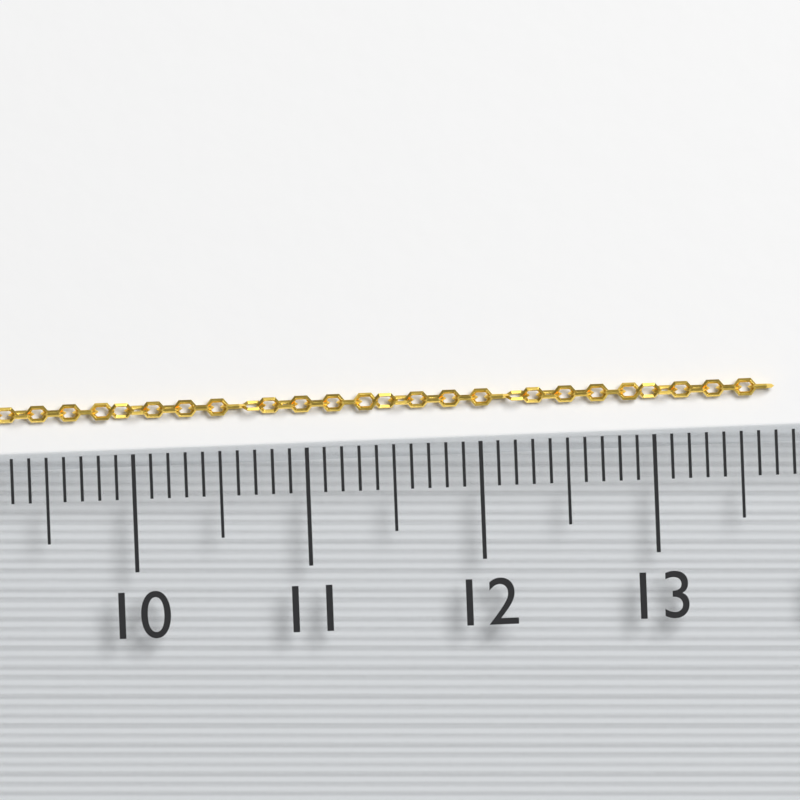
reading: 13.7 (no unit)
